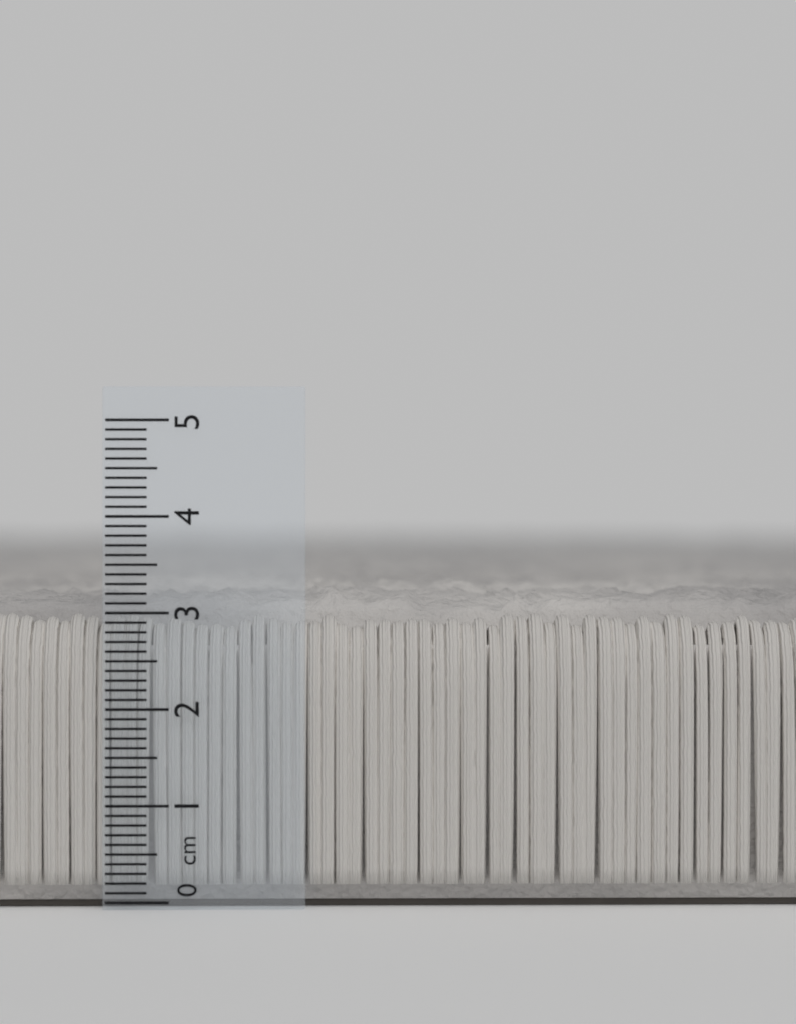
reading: 3.3 cm
